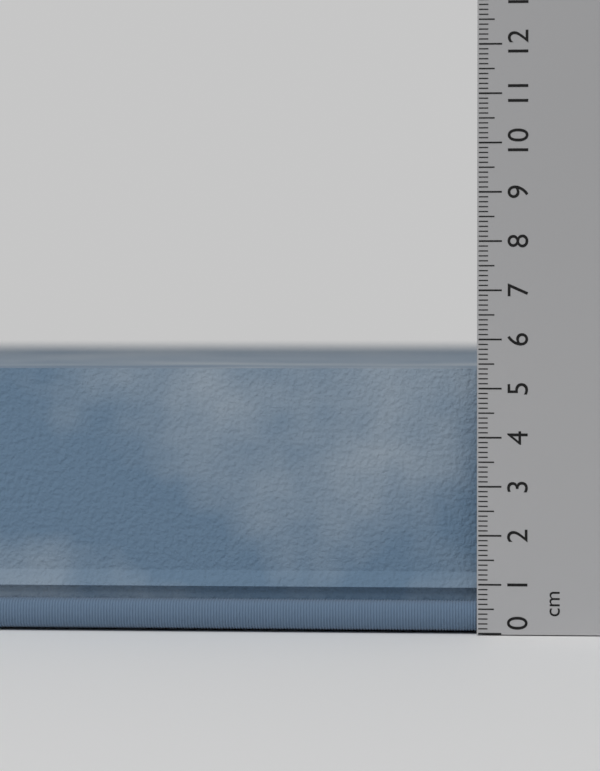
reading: 5.6 cm
